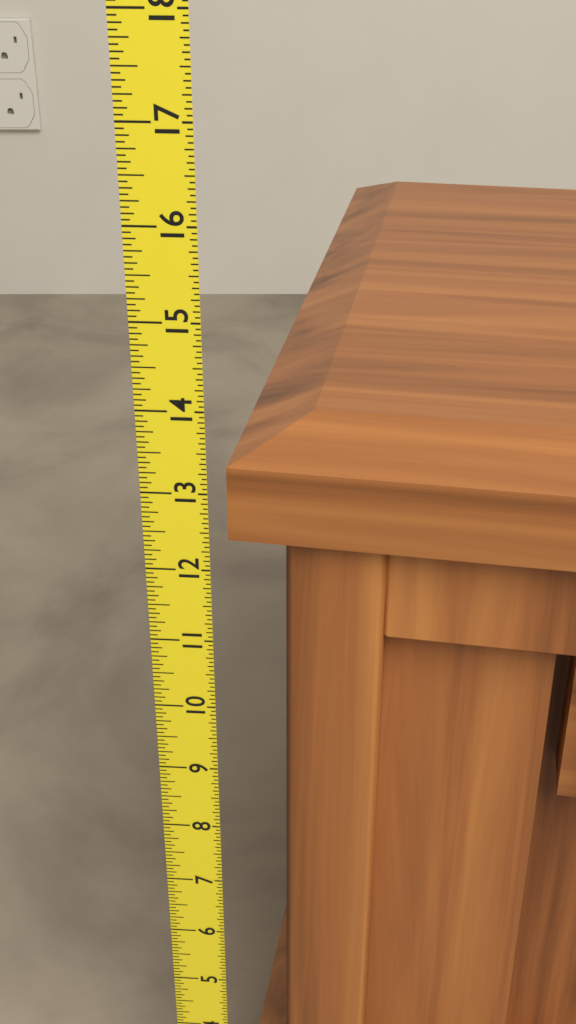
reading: 13.5625 (no unit)
